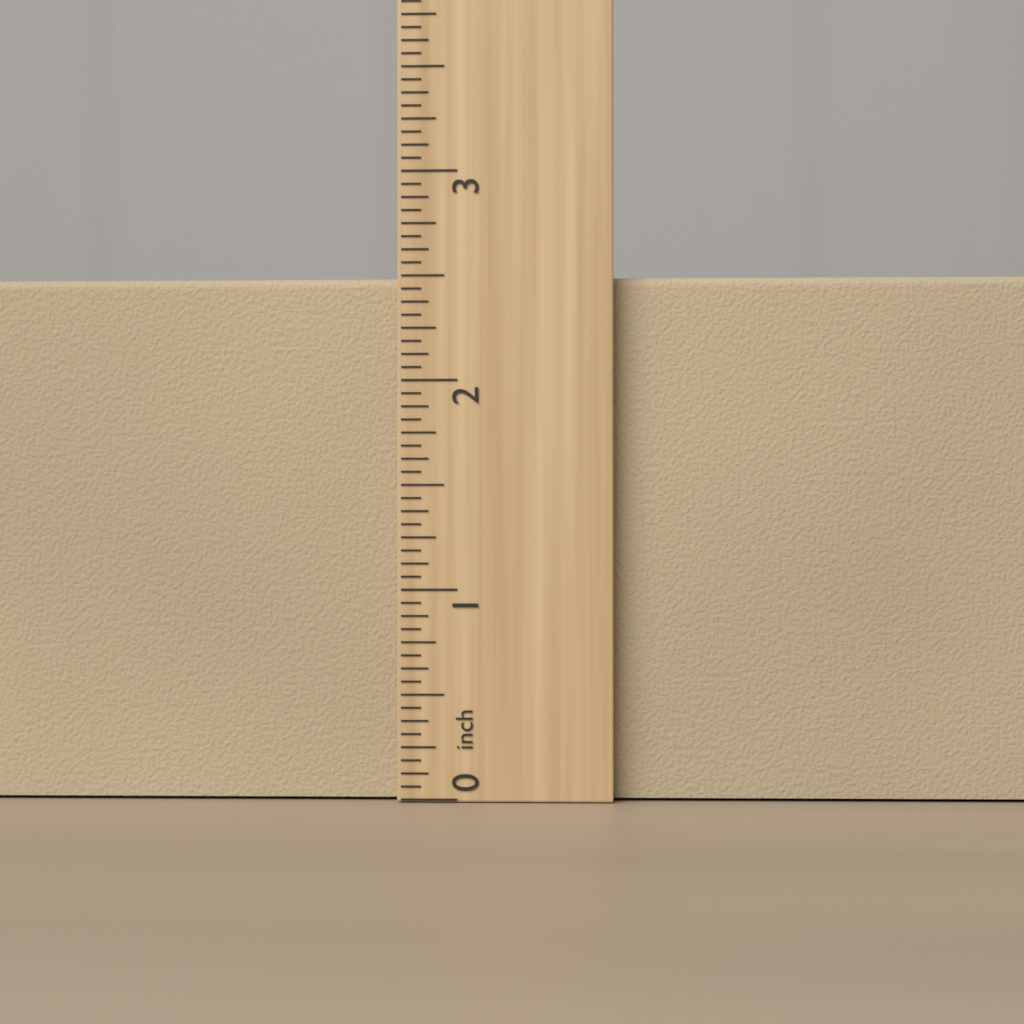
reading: 2.5000 inch
